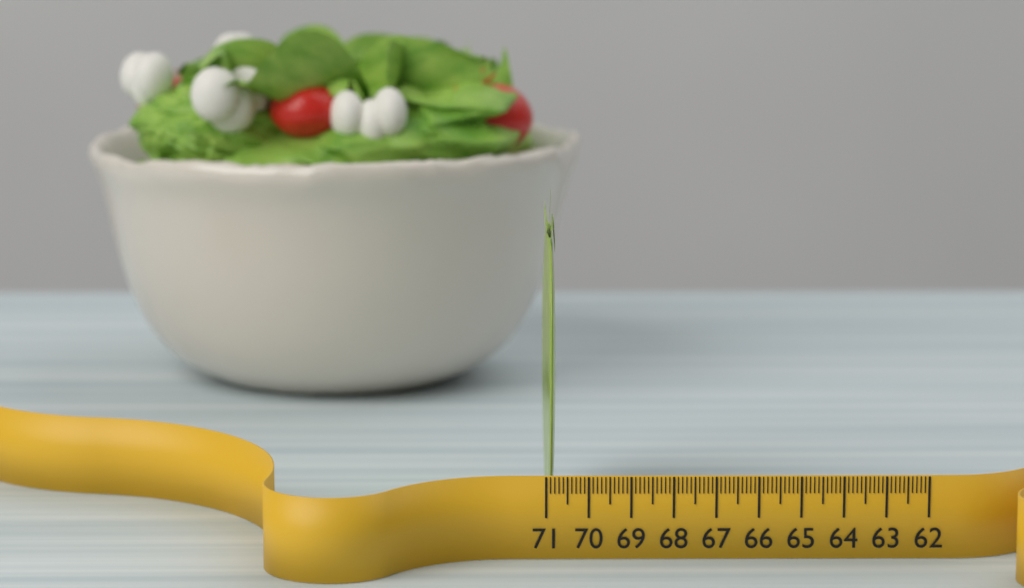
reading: 70.7 (no unit)
